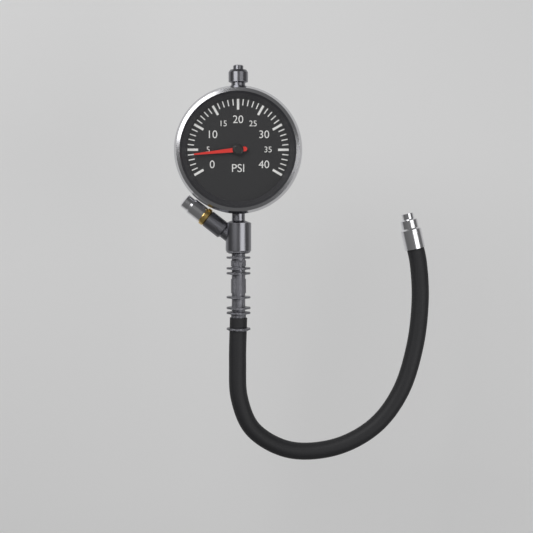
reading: 4 psi
